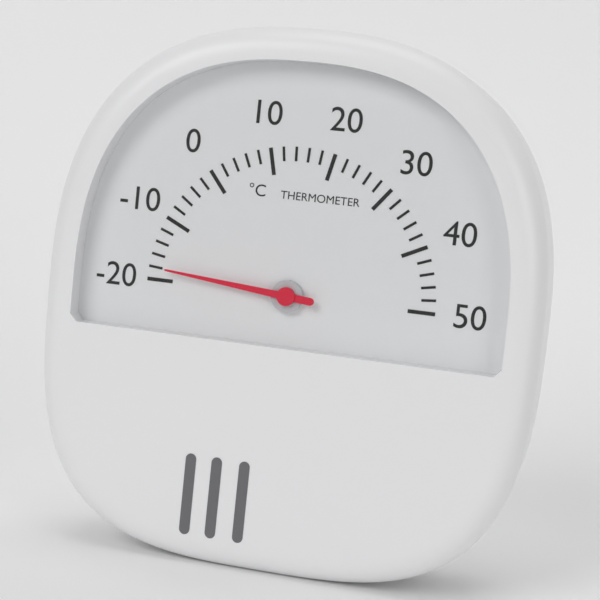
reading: -18 °C
